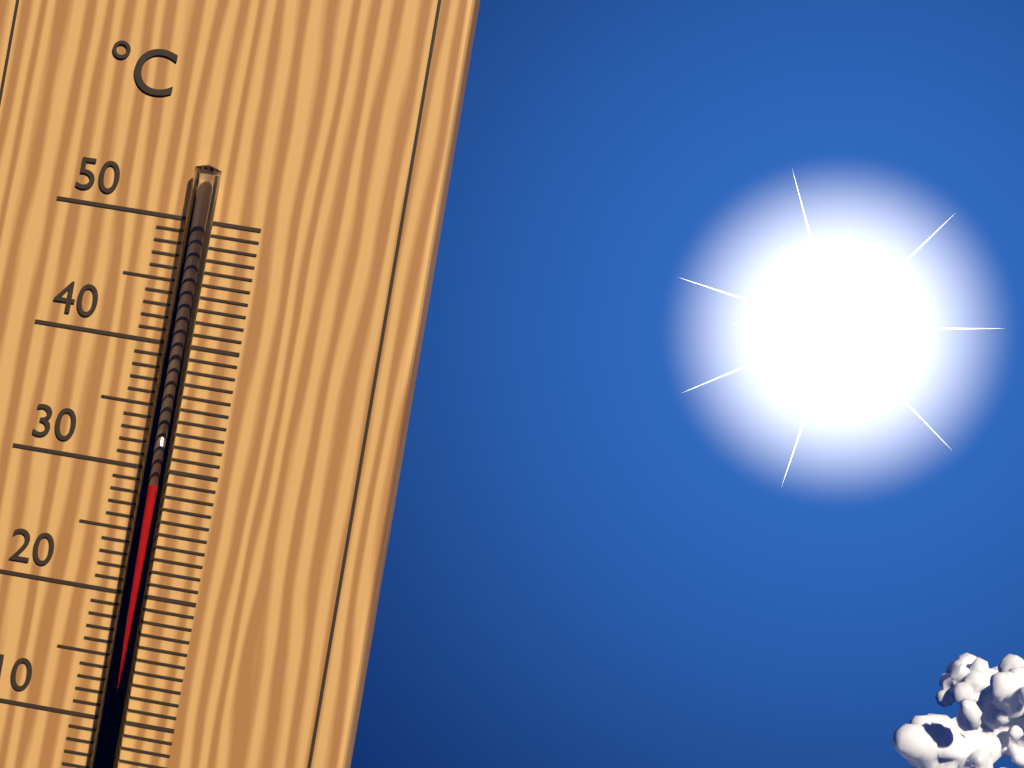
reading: 29 °C
